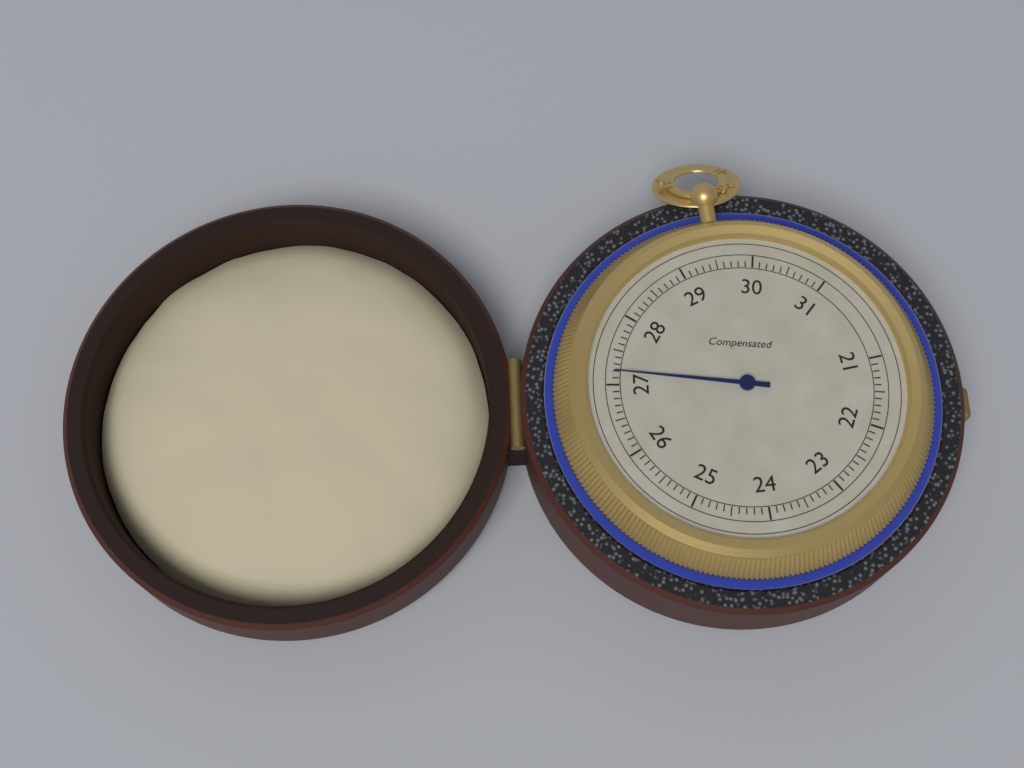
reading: 27.2 (no unit)
